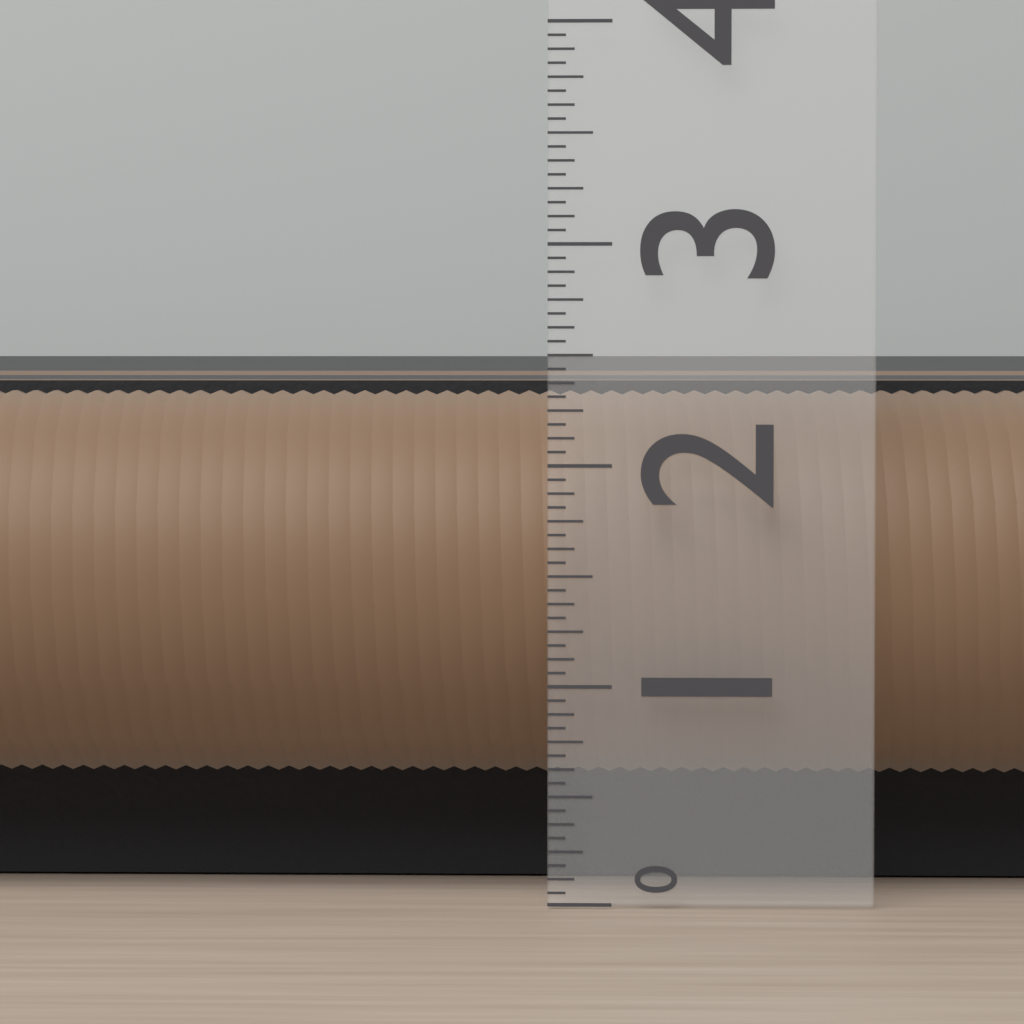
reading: 2.3750 (no unit)
